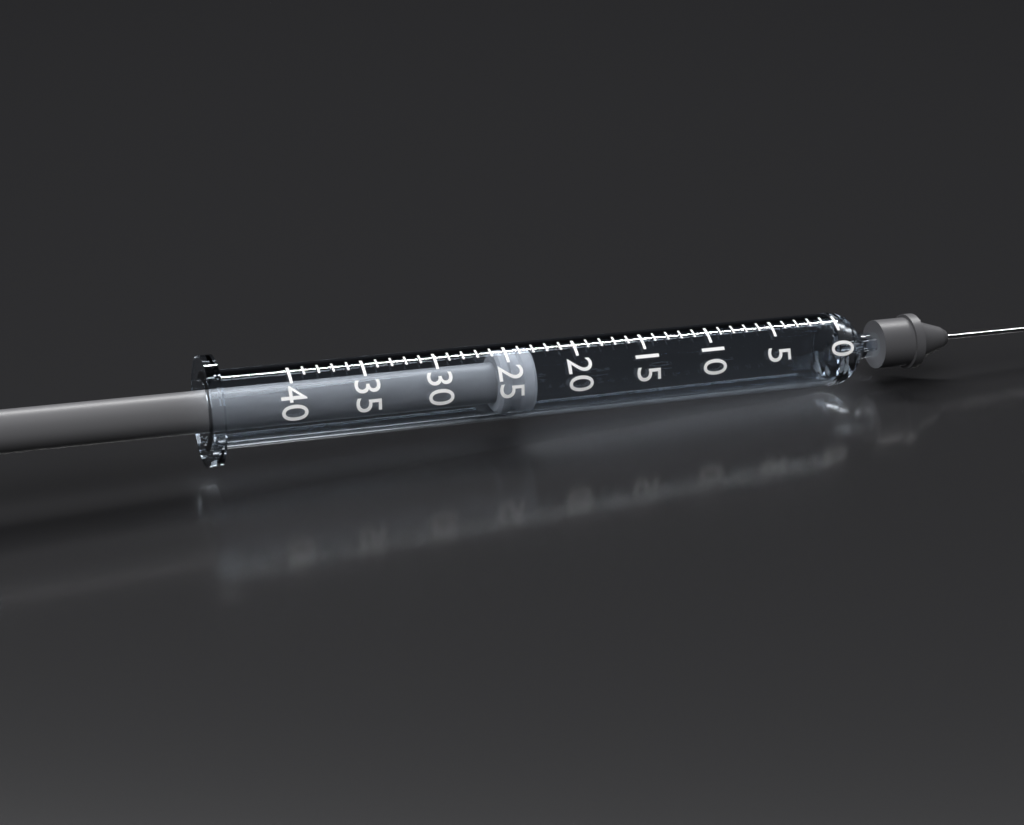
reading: 23 (no unit)
